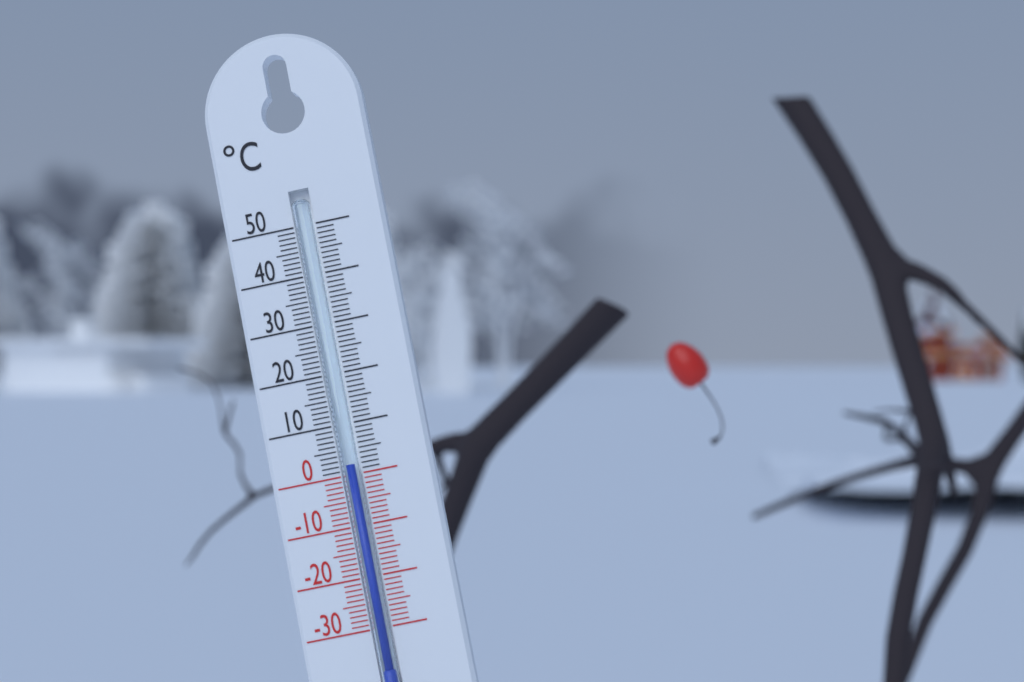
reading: 2 °C
